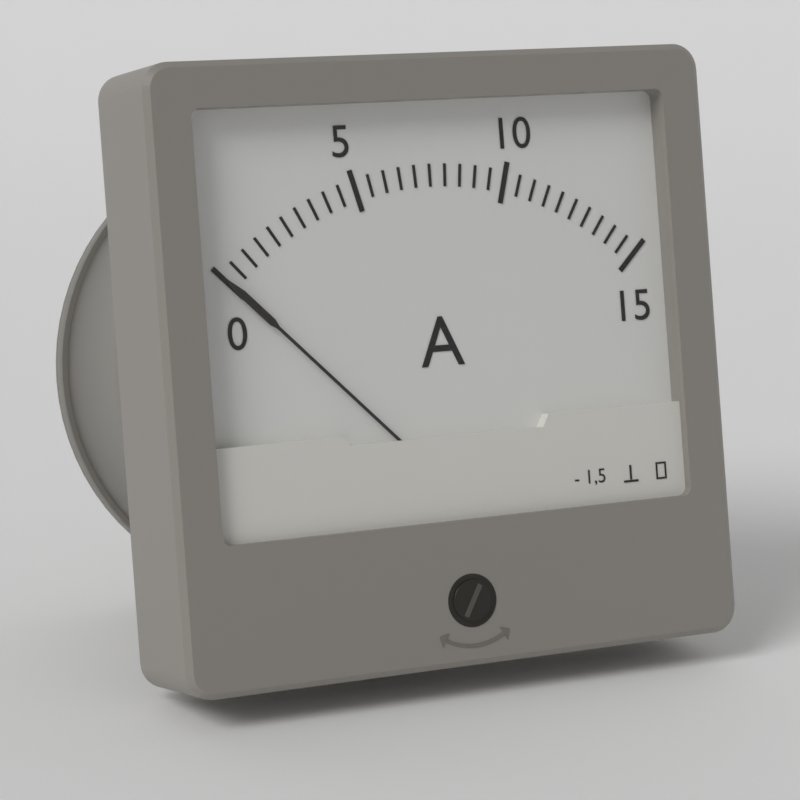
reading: 0.0 A
